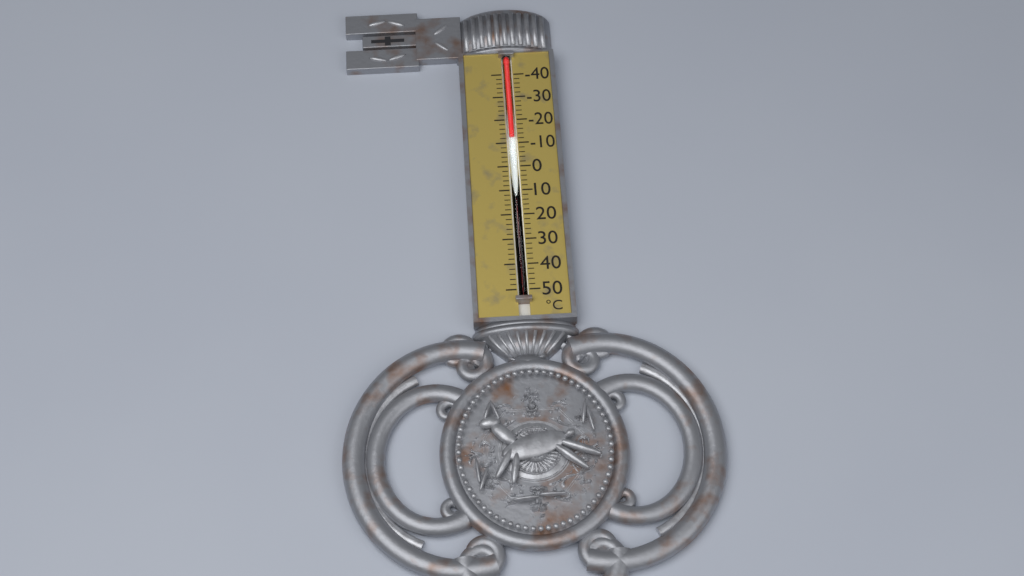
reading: -12 °C
